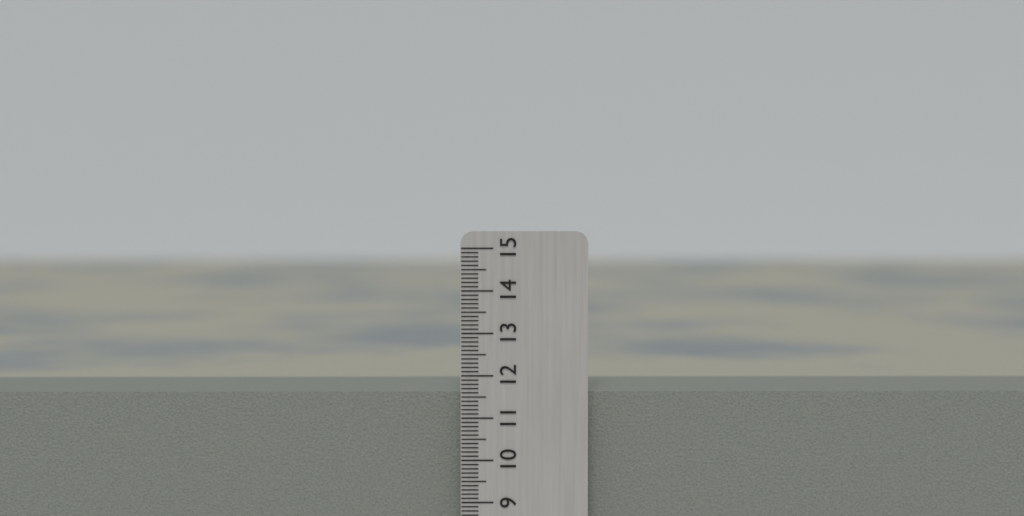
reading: 11.6 cm
